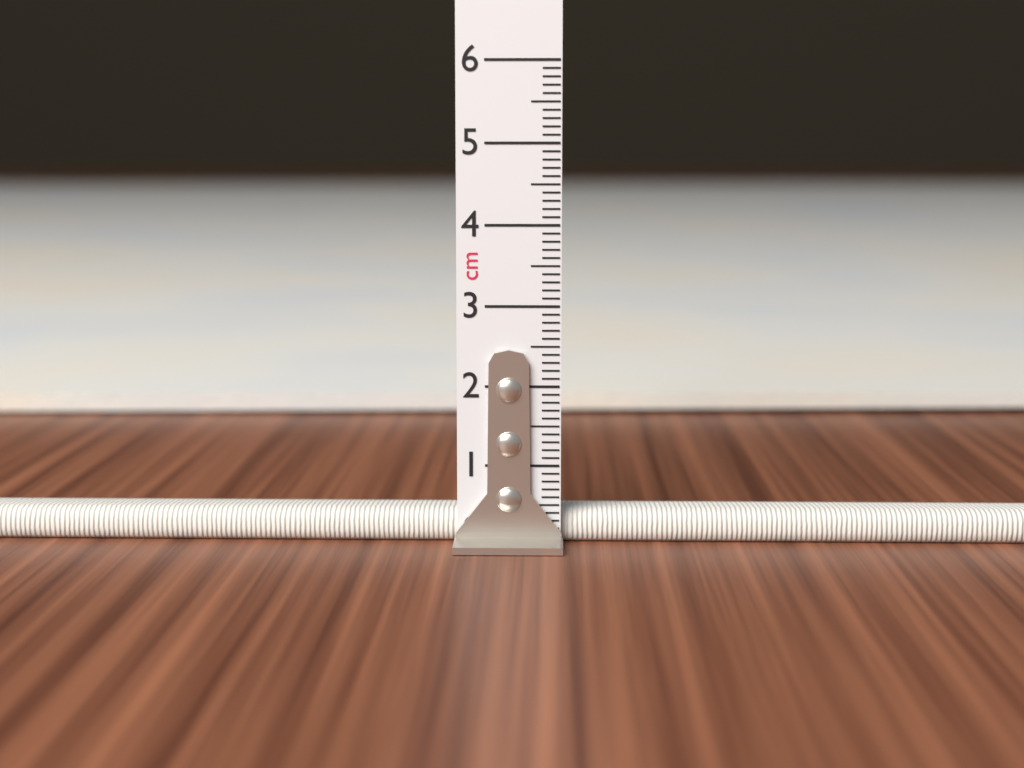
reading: 0.4 cm
